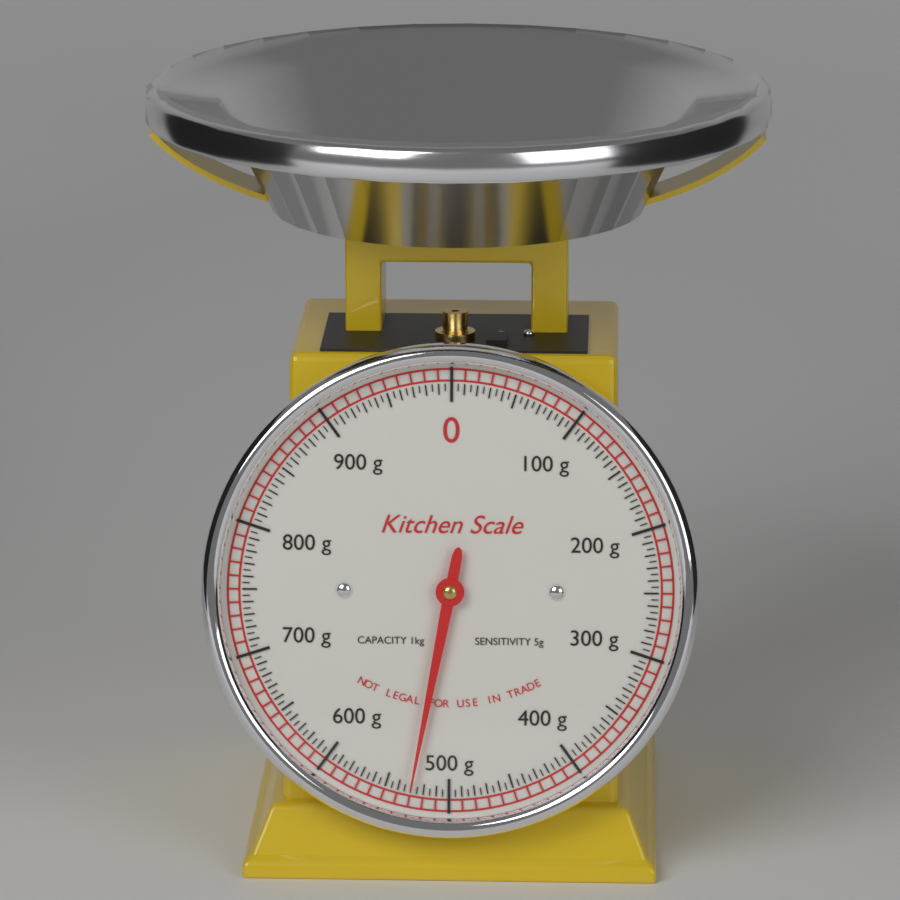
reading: 530 g
